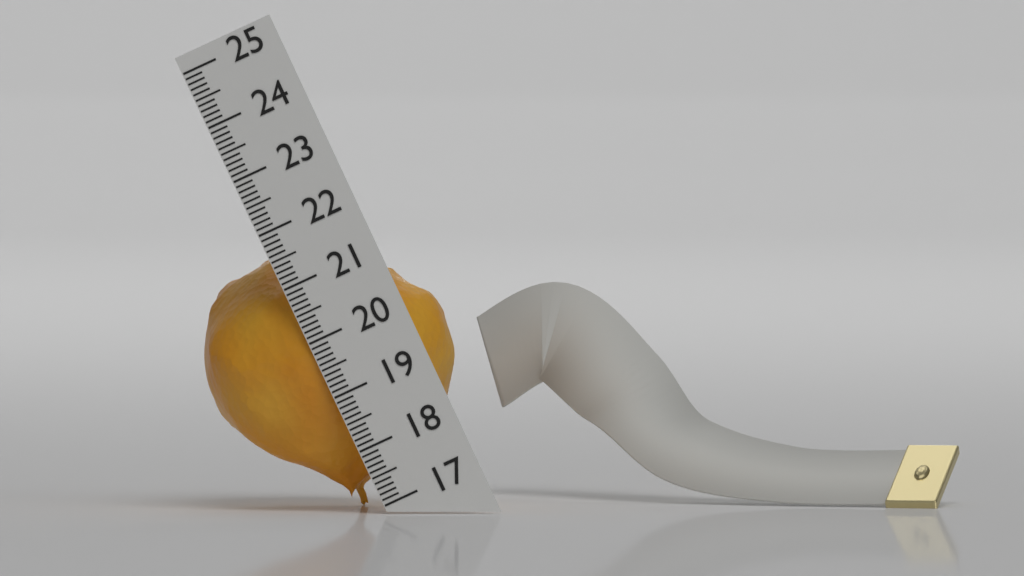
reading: 21.5 (no unit)
